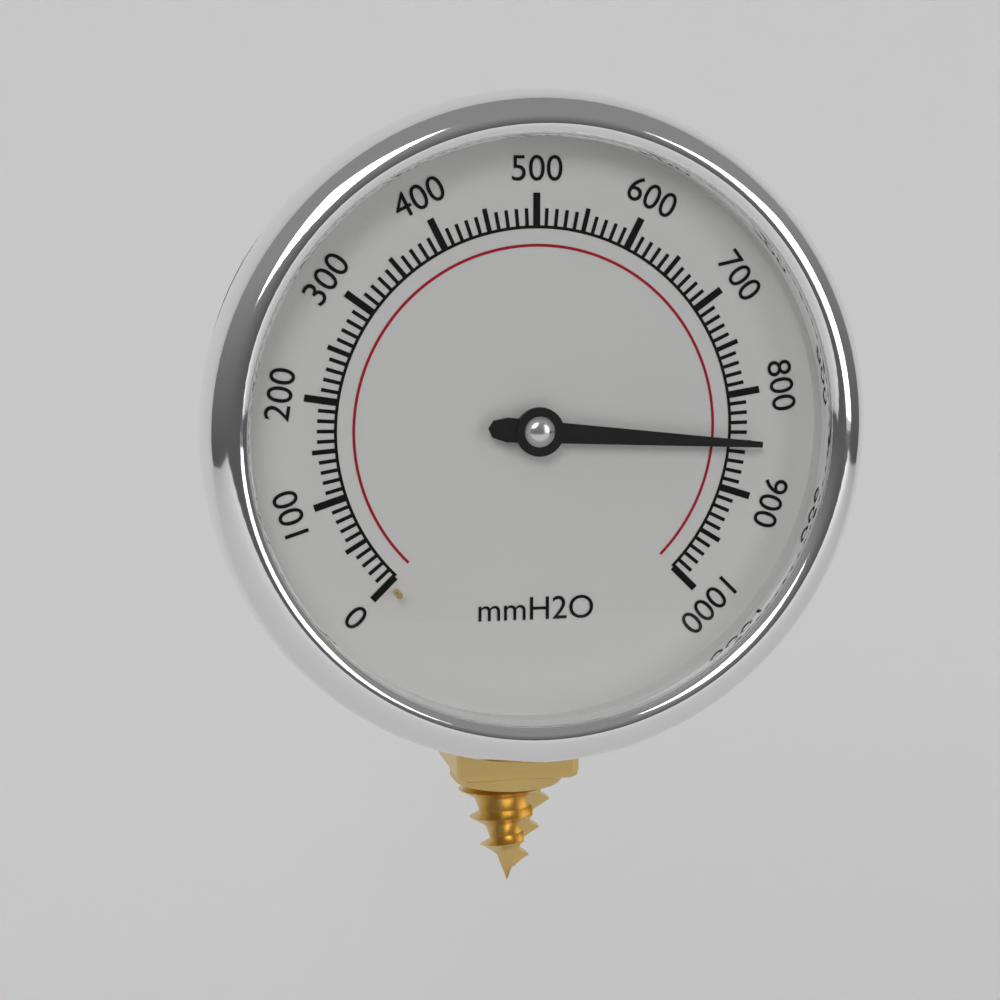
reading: 850 mmH2O
